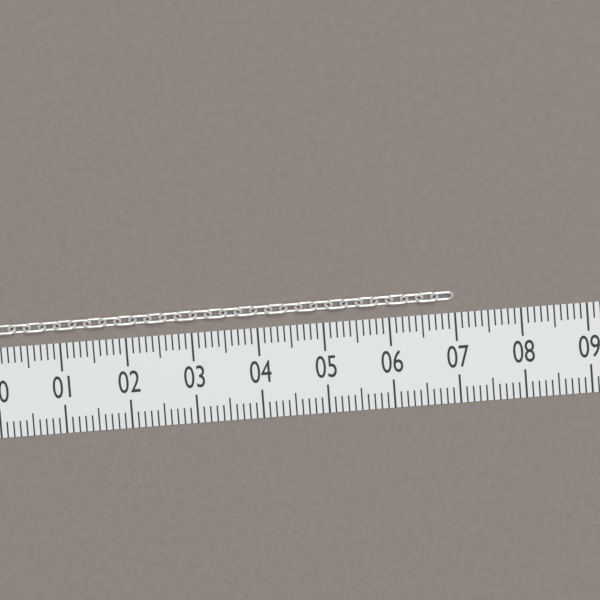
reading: 7.0 (no unit)
